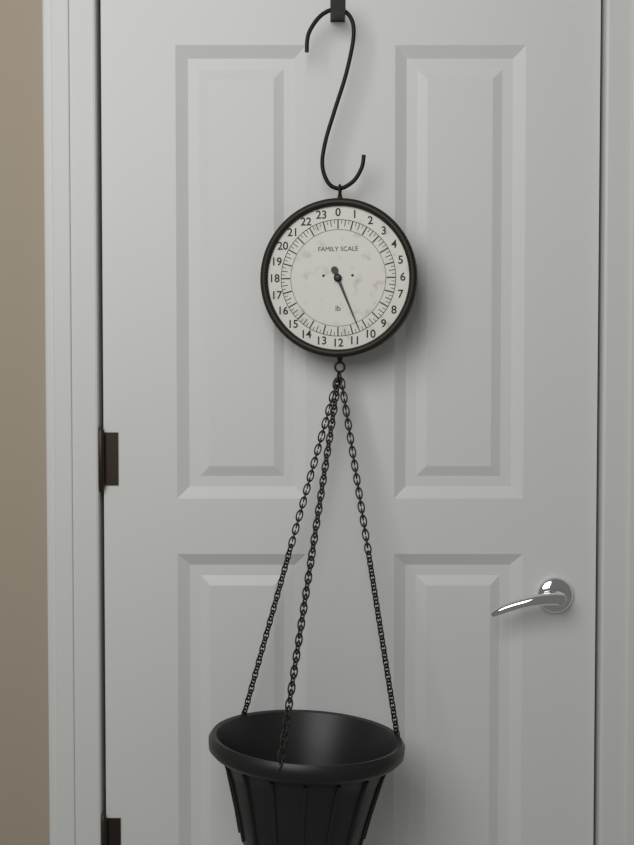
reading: 10.50 lb
